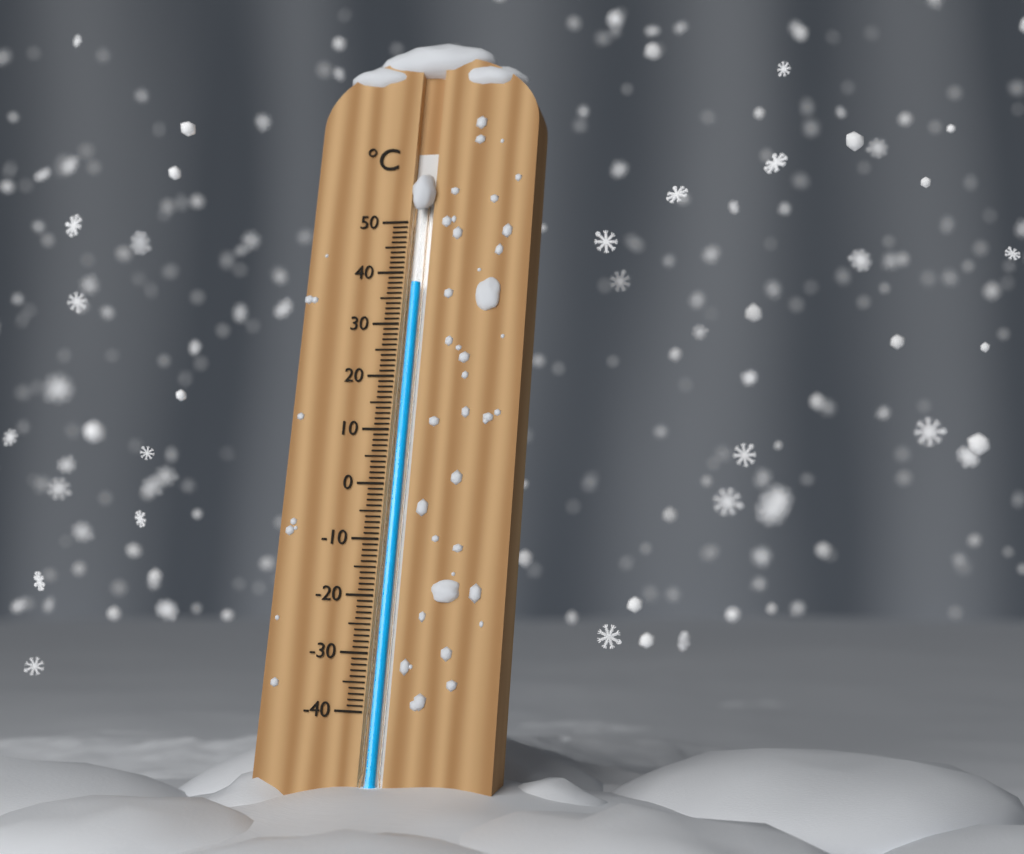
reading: 38 °C
